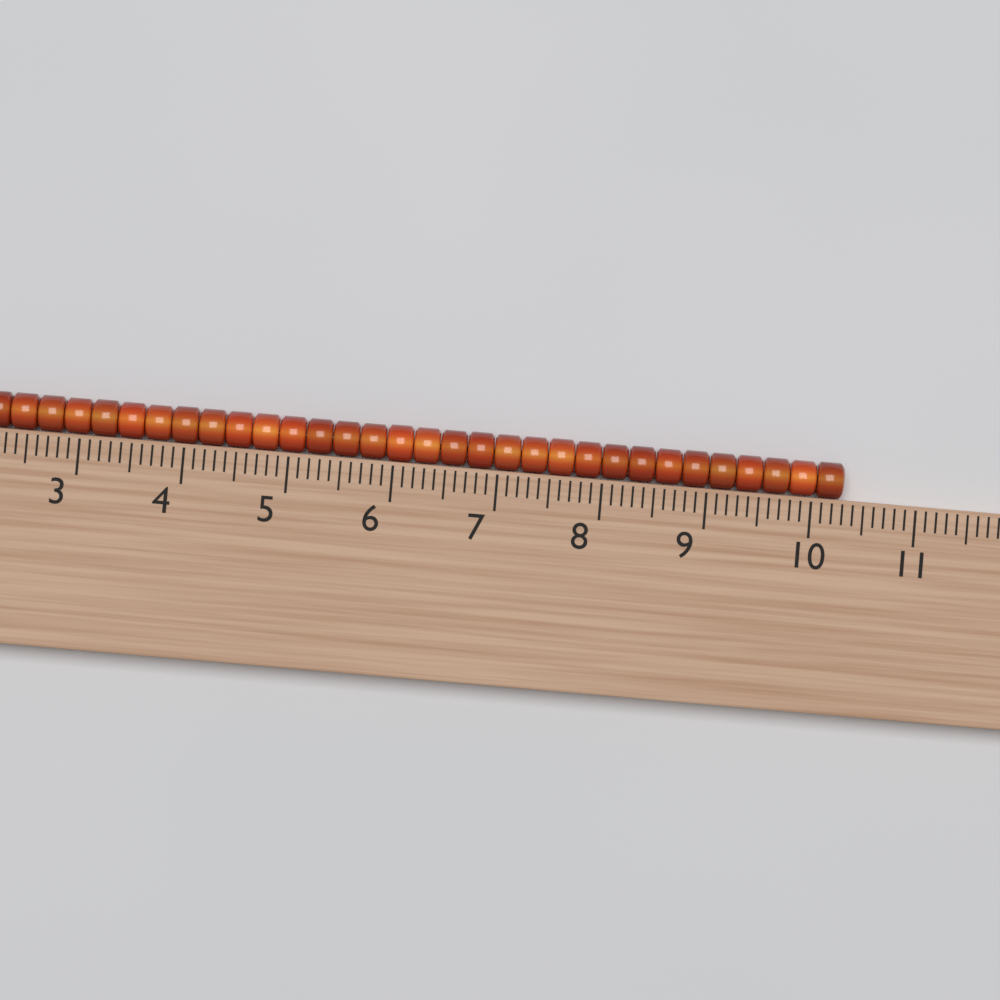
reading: 10.3 (no unit)
